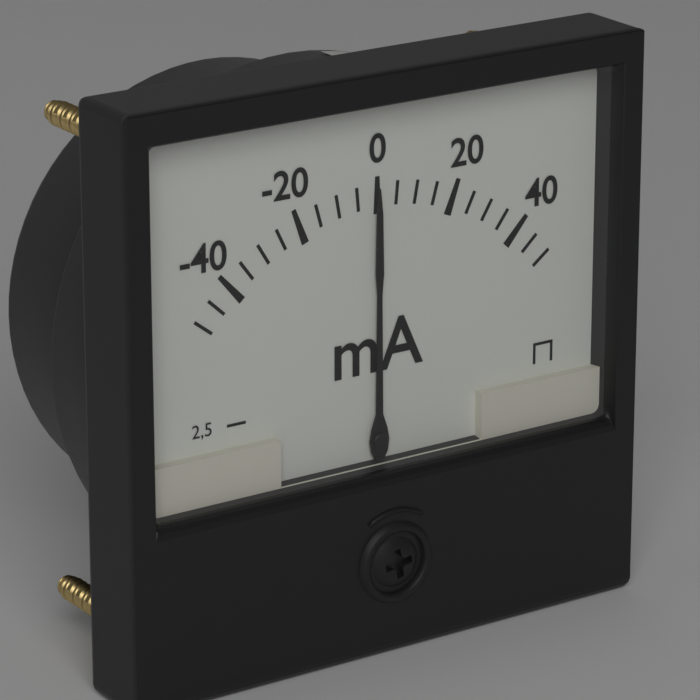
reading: 0 mA
